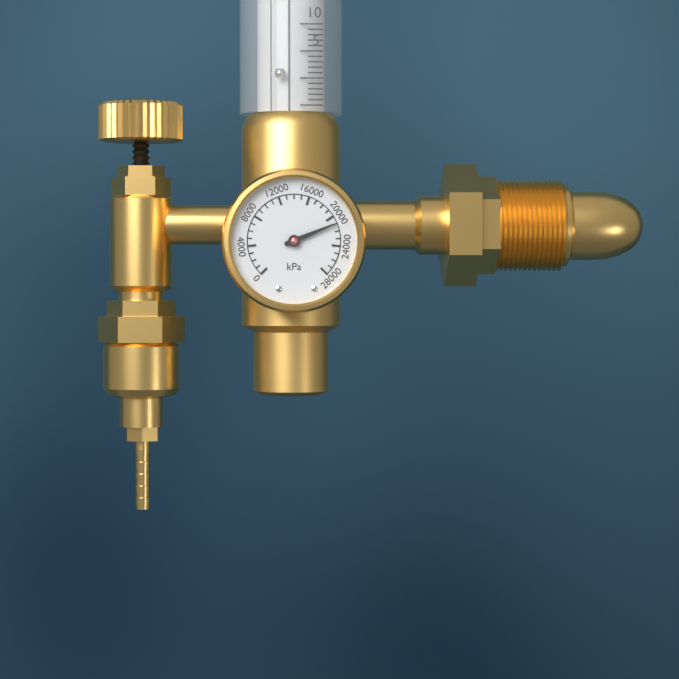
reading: 21000 kPa
